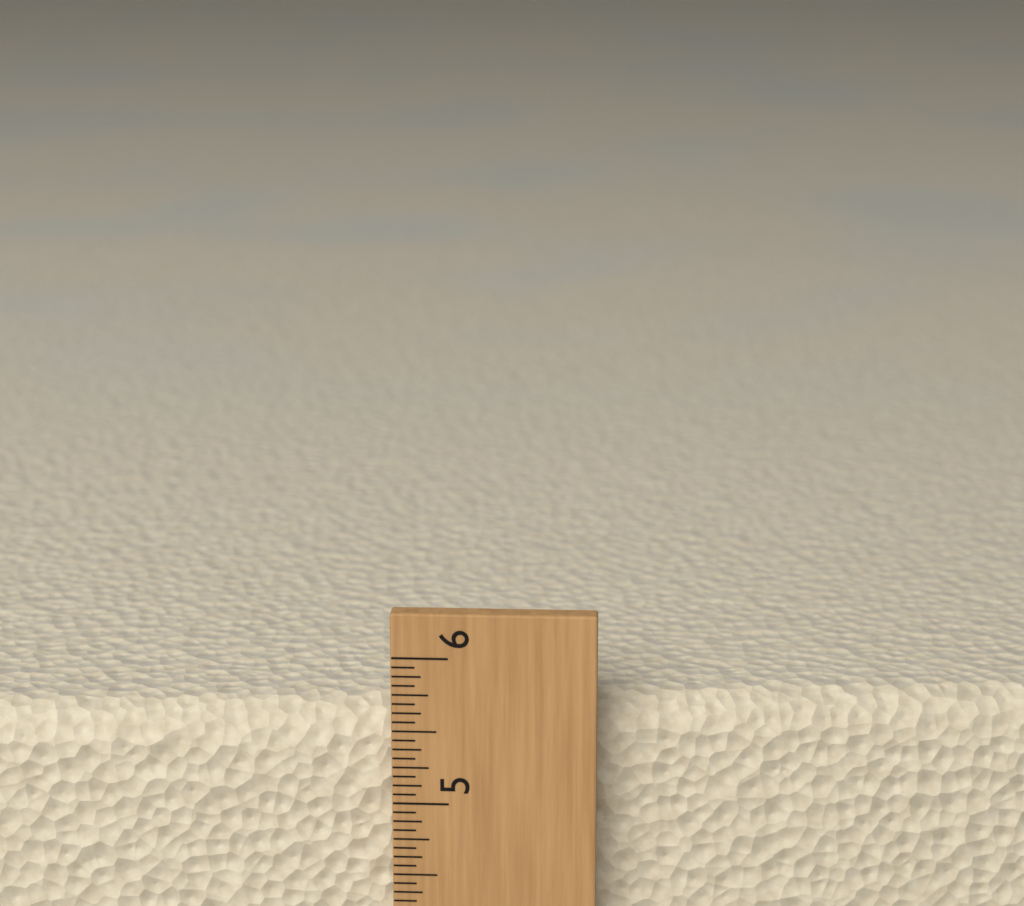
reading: 5.6250 (no unit)
